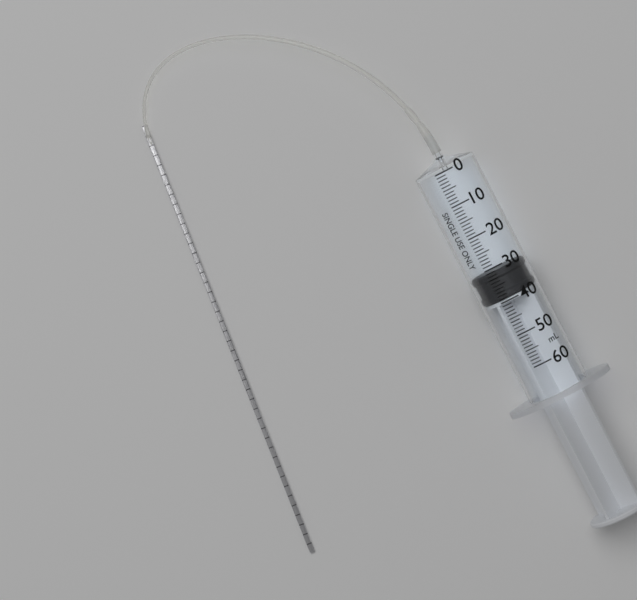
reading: 31 ml
